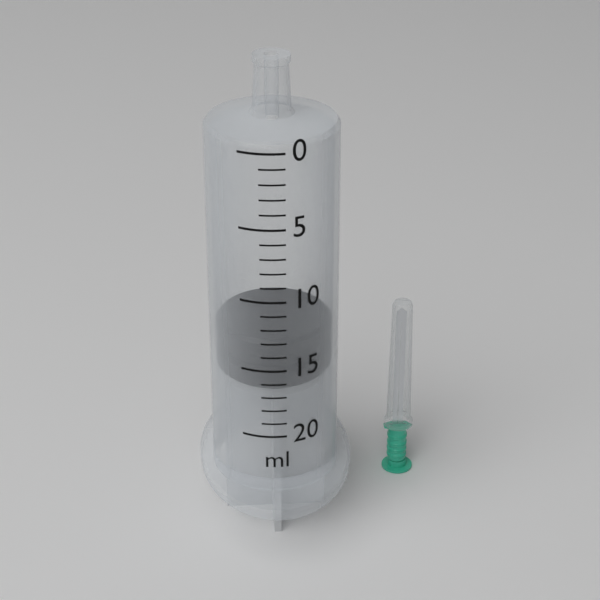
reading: 13 ml
